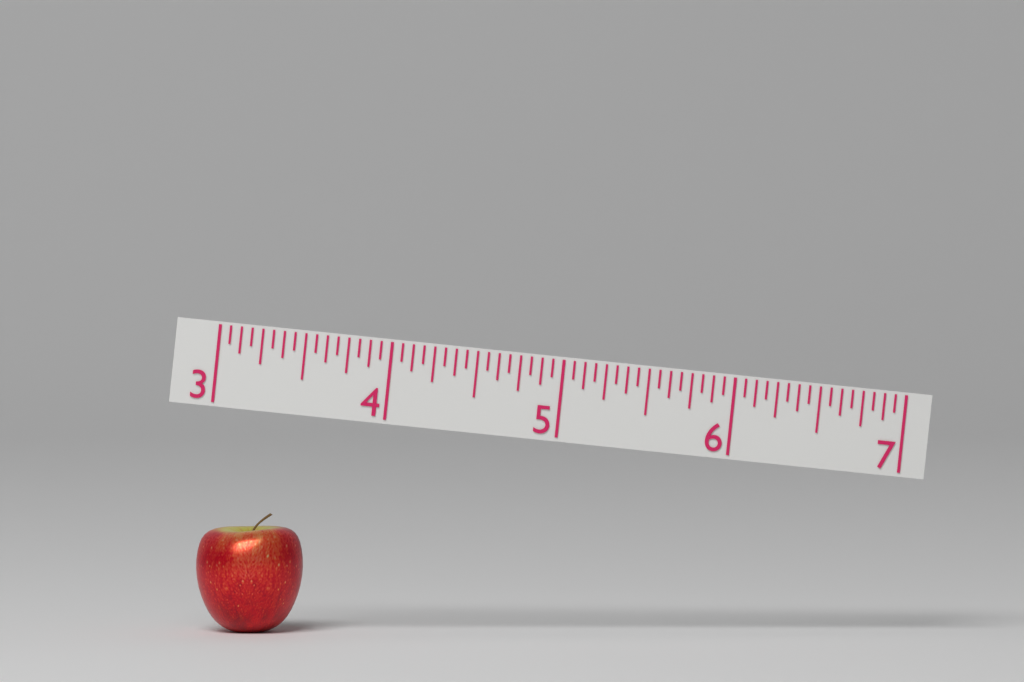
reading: 3.6250 (no unit)
